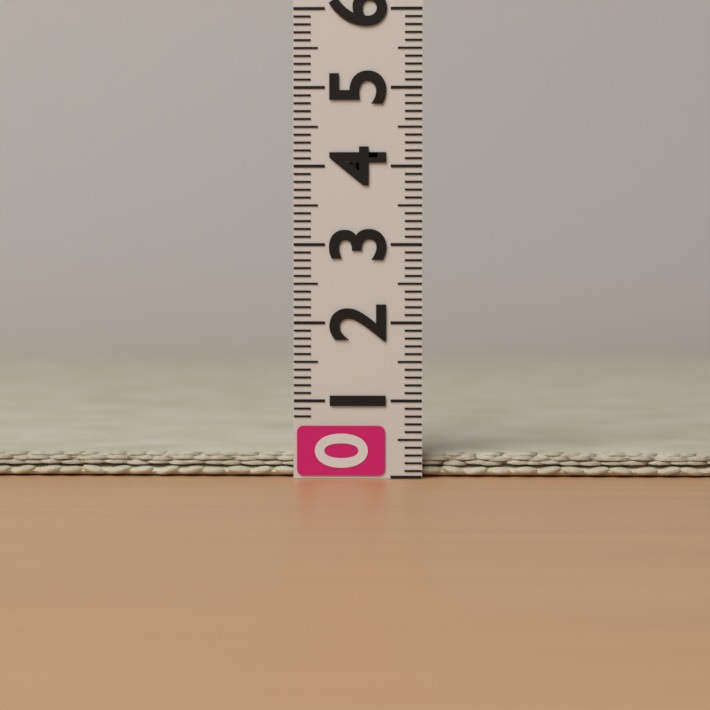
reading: 0.3 (no unit)
